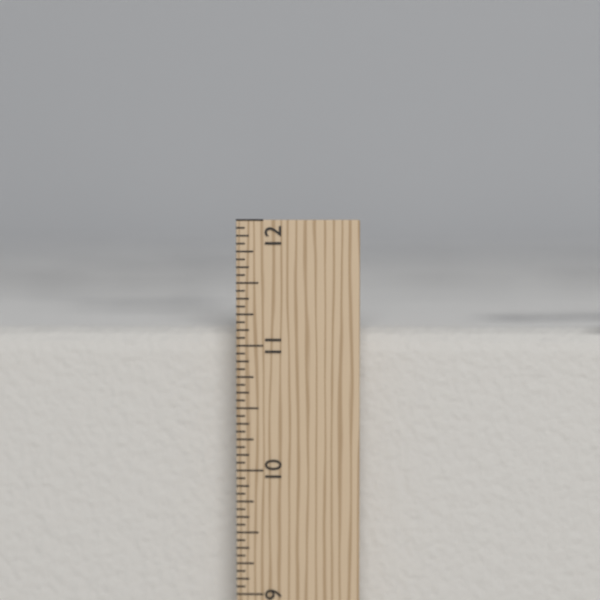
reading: 11.1250 in
